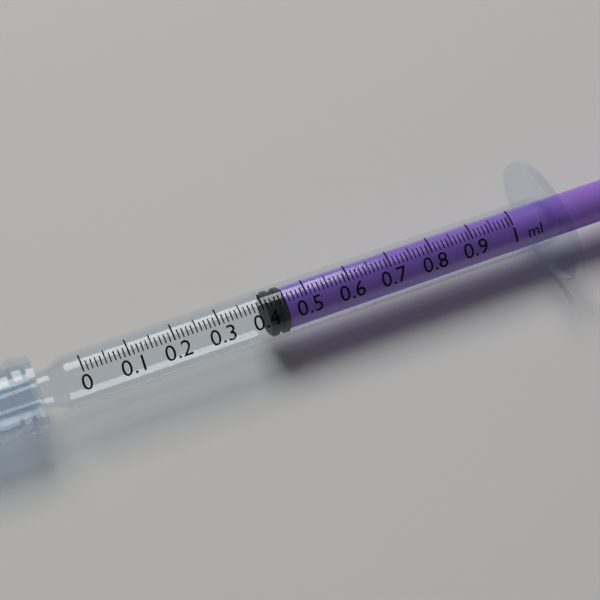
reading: 0.41 ml
